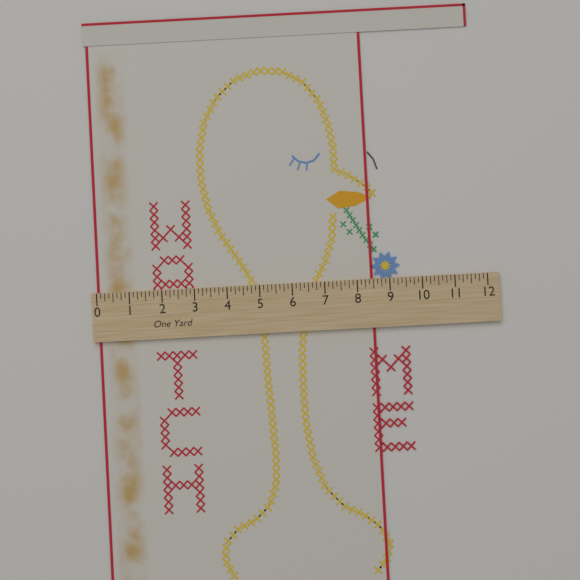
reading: 8.500 in
